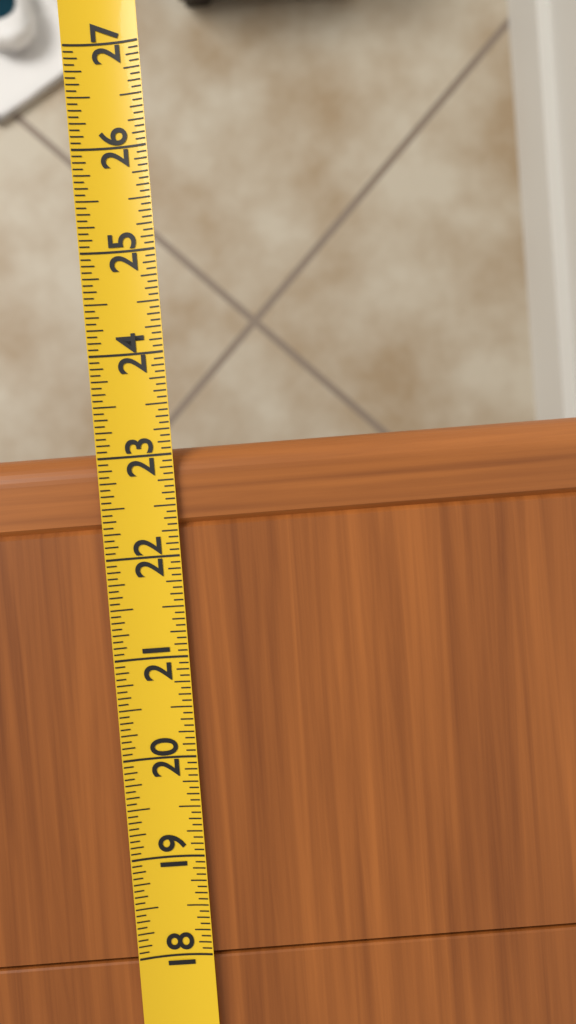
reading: 23.0625 (no unit)
